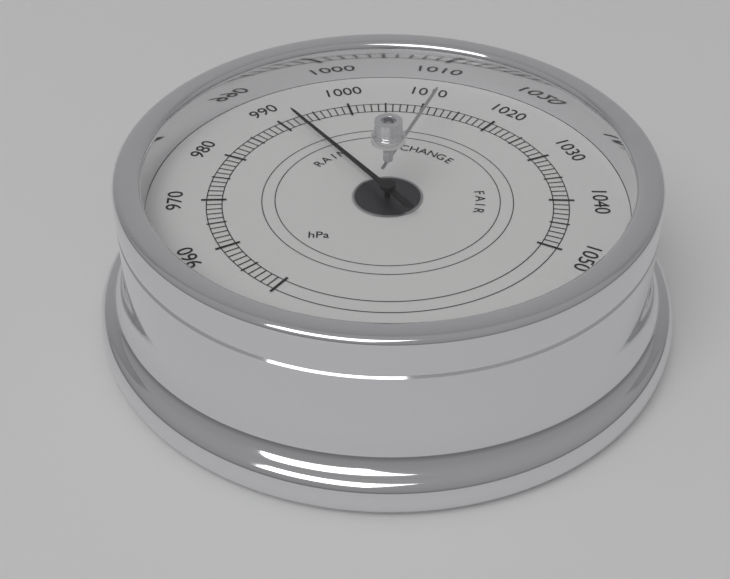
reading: 992 hPa
